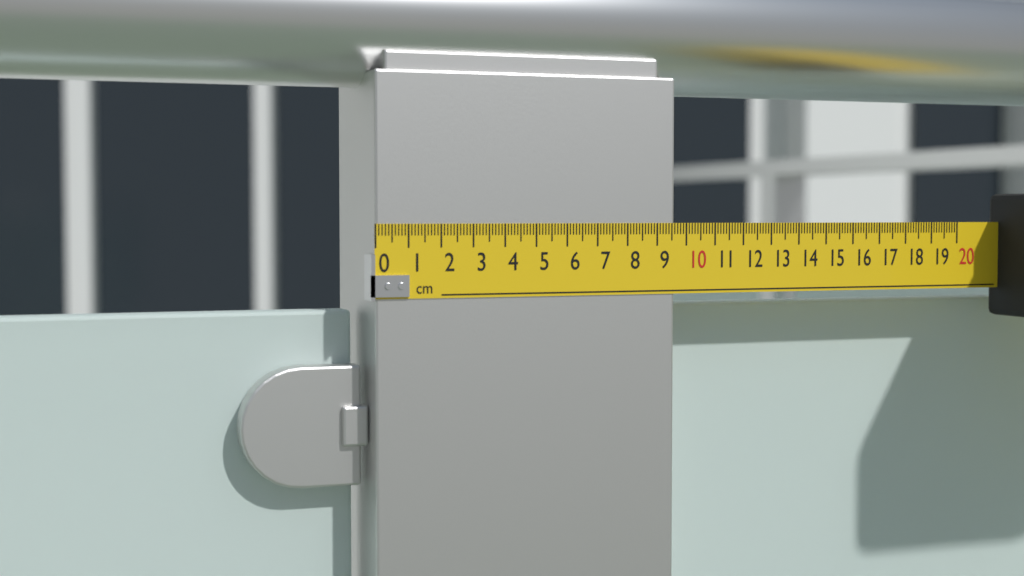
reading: 9.6 cm
